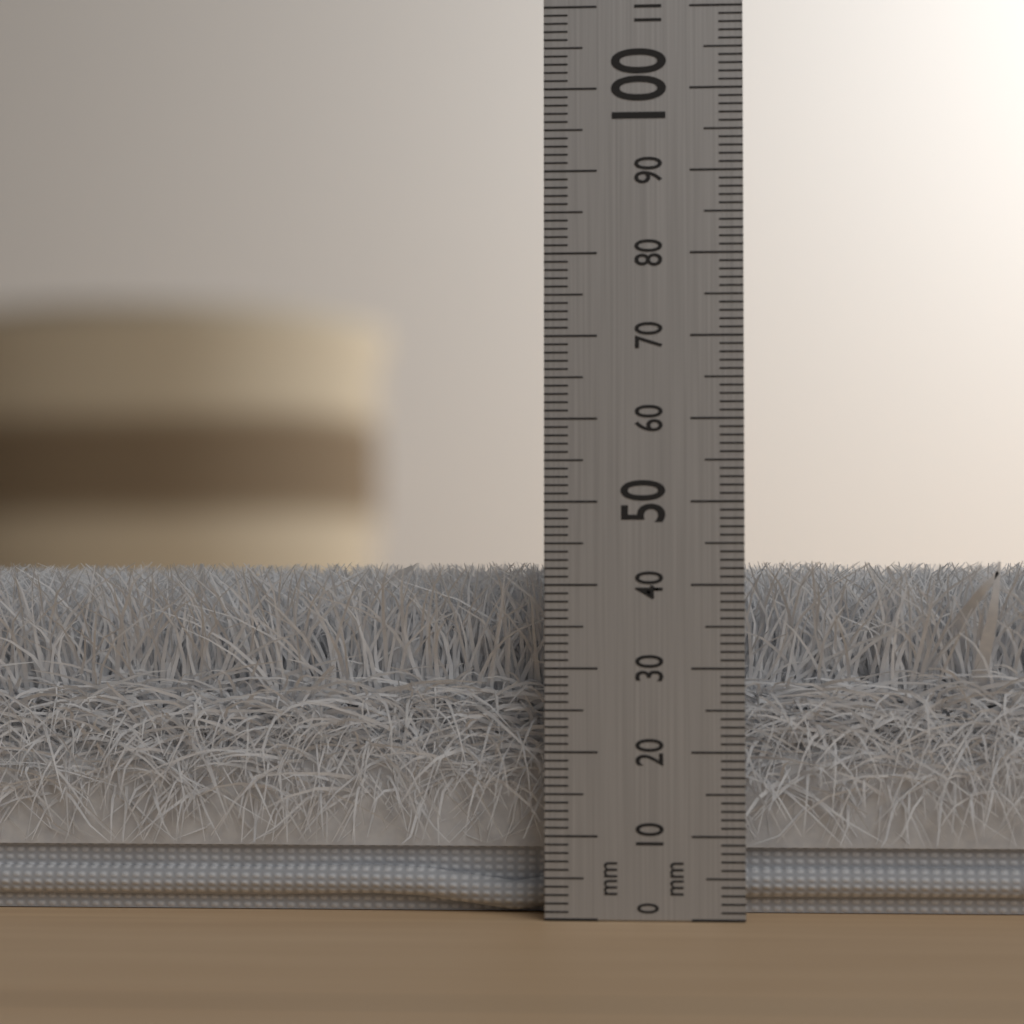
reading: 43 mm
